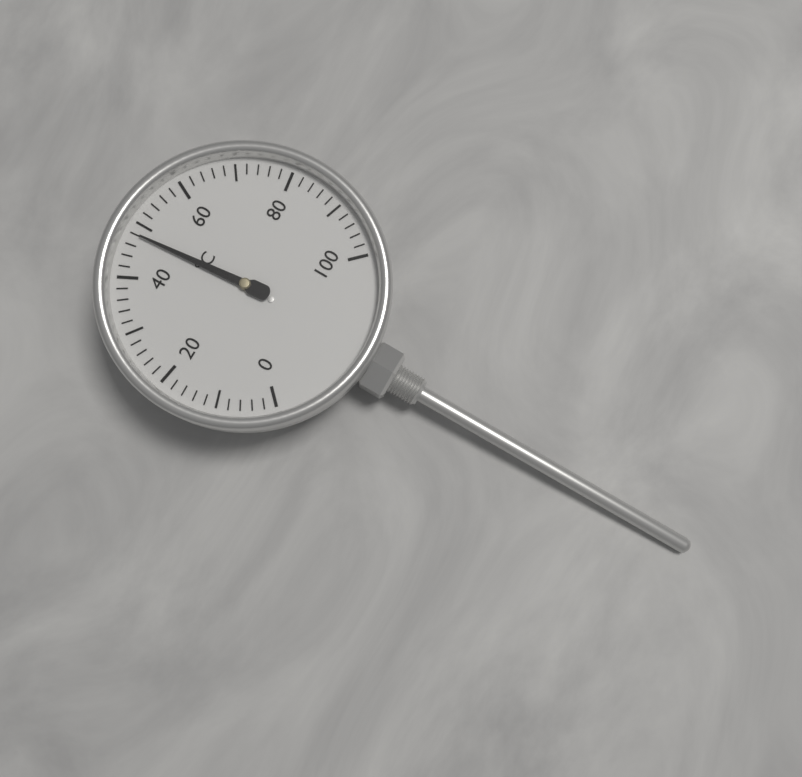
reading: 48 °C
